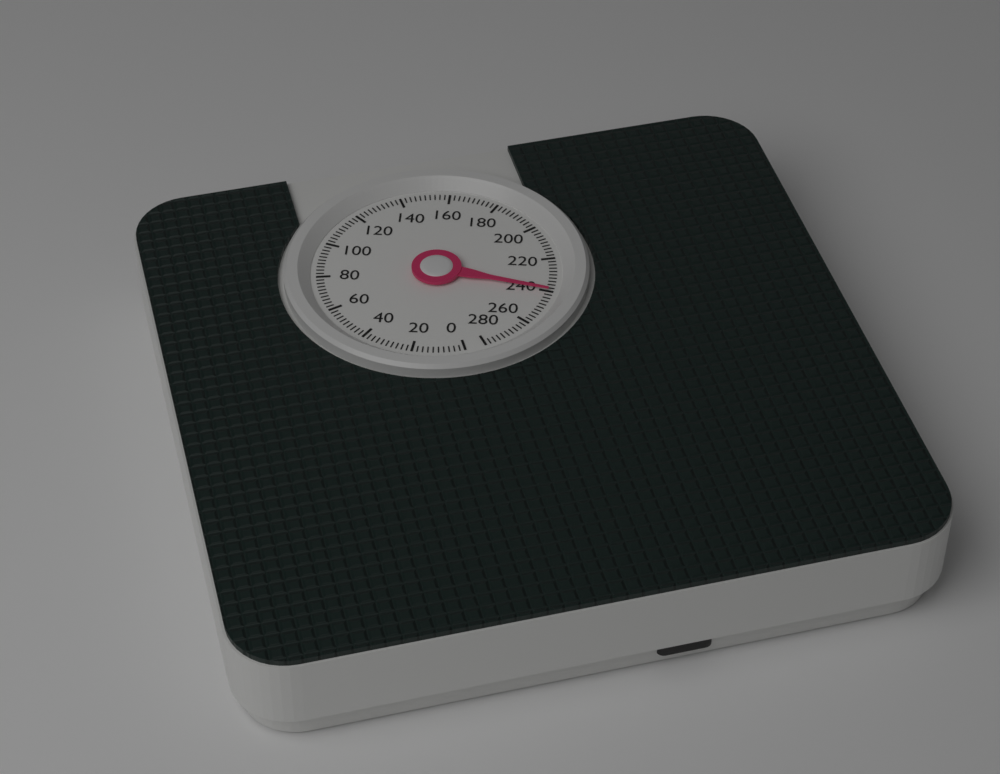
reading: 240 (no unit)
